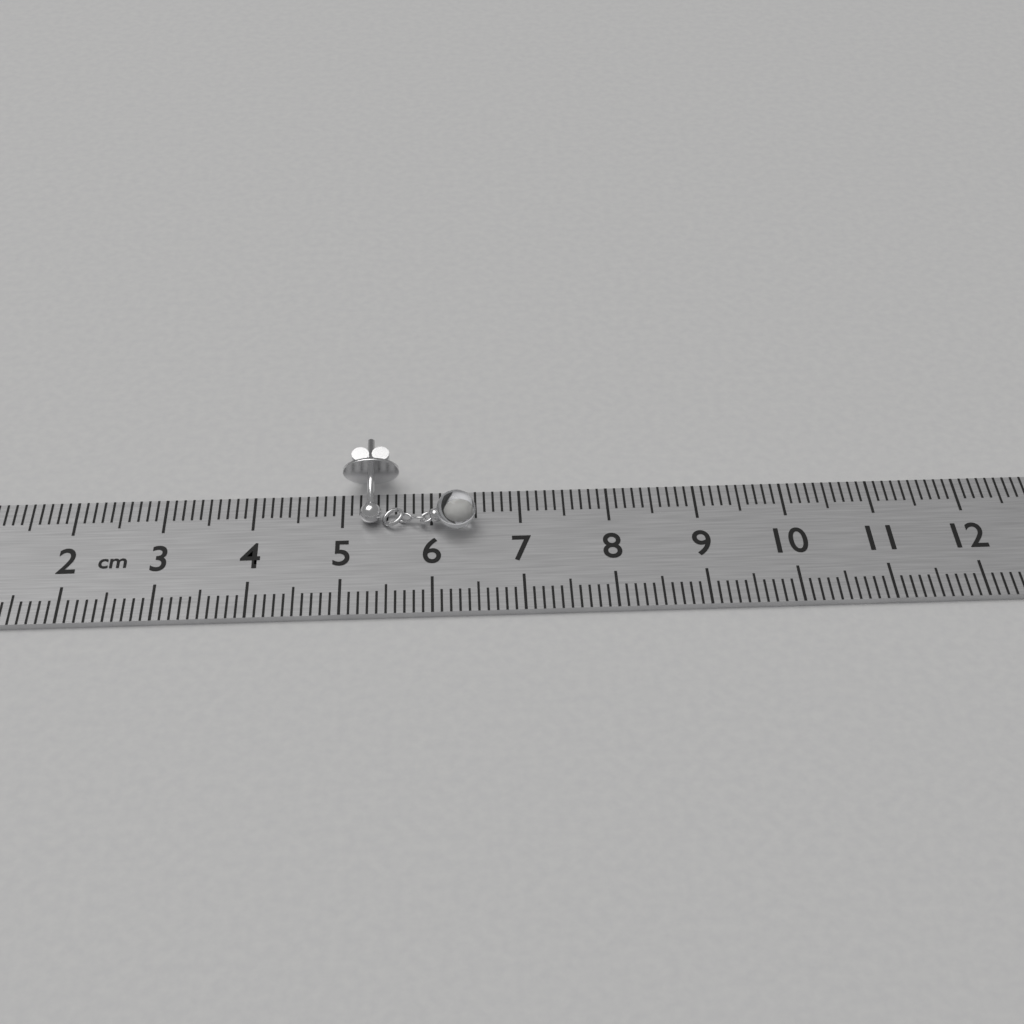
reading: 6.5 cm
